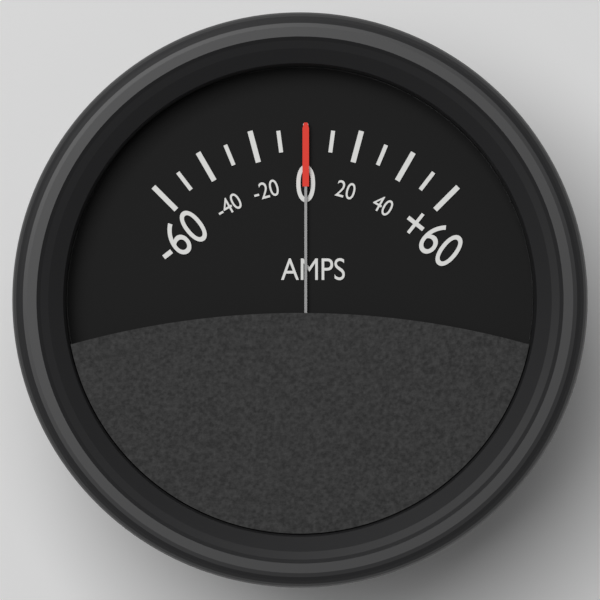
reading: 0 A
